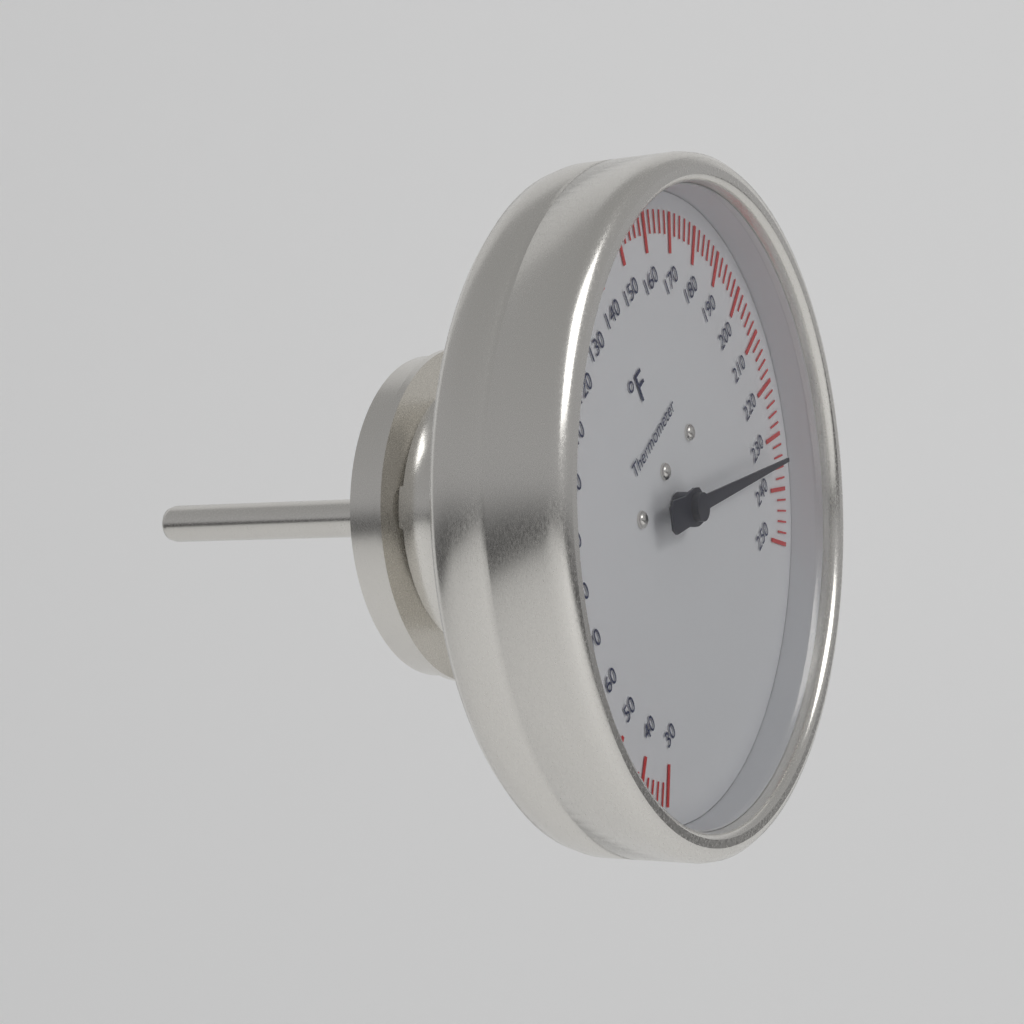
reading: 234 °F
